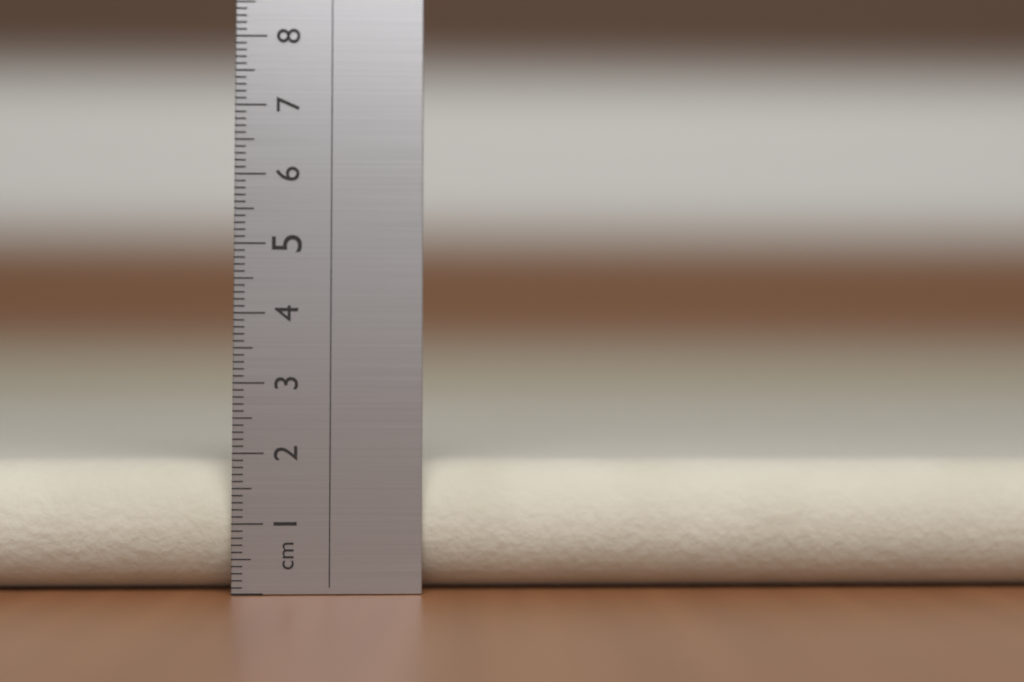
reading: 1.9 cm
